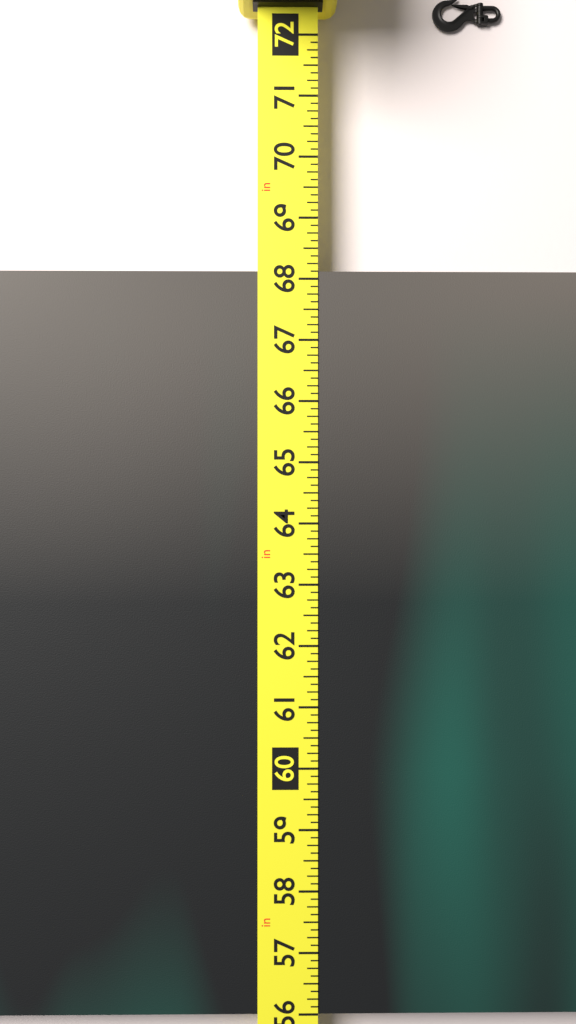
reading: 68.125 in
